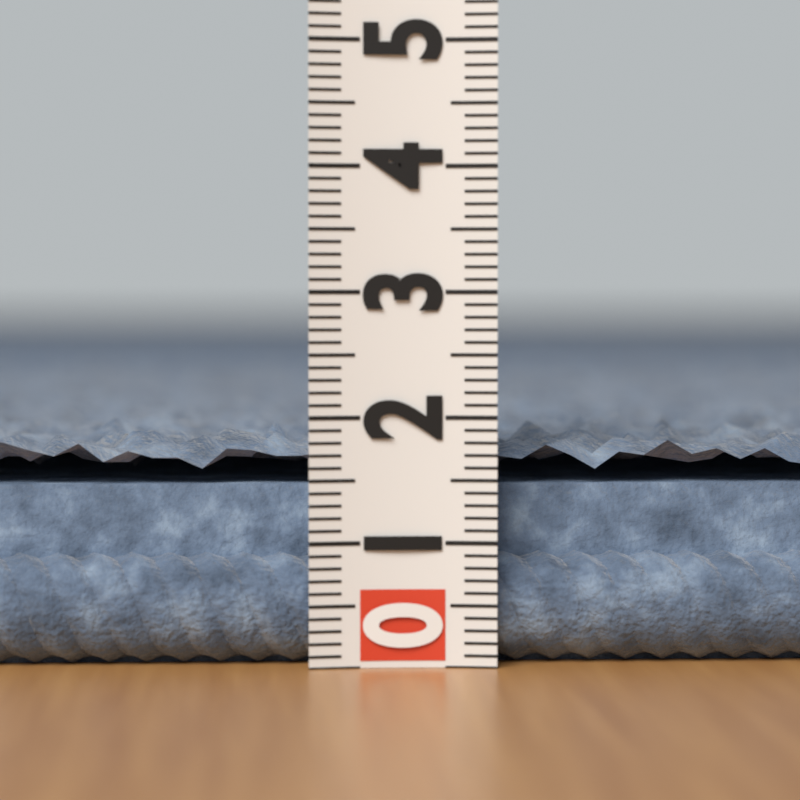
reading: 1.9 (no unit)
